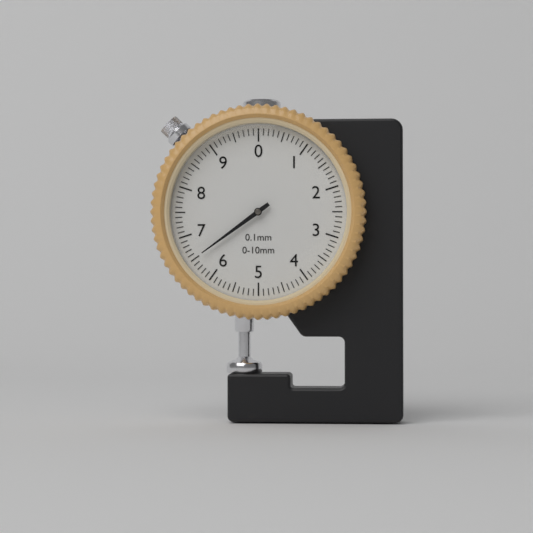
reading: 6.5 mm
